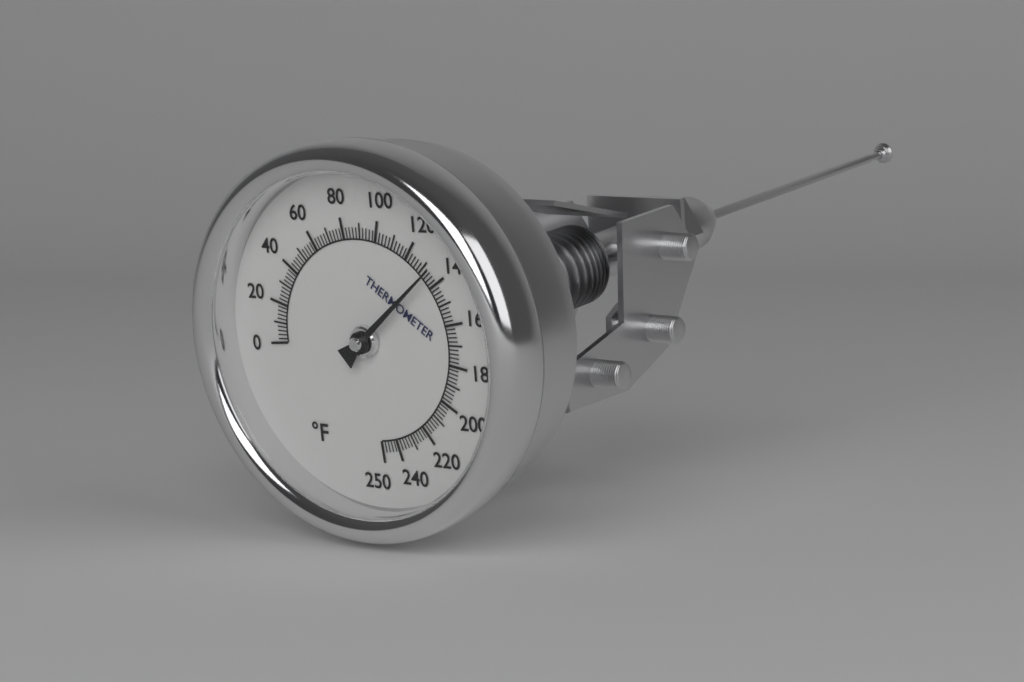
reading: 134 °F
